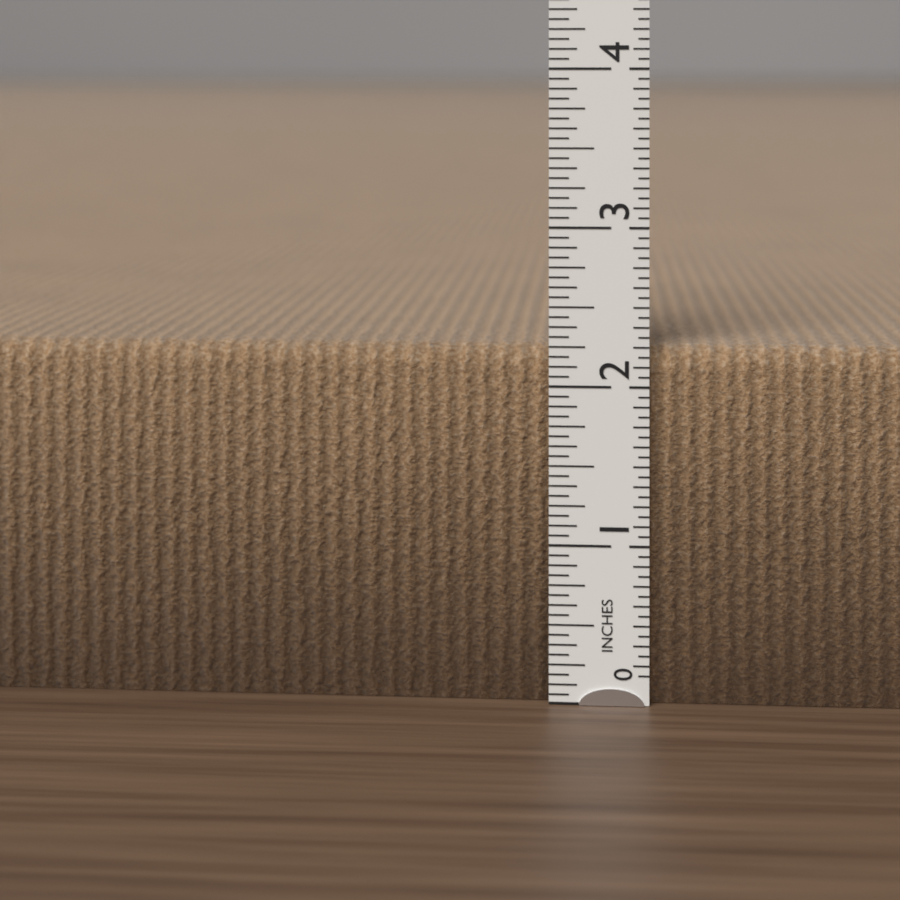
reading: 2.2500 in
